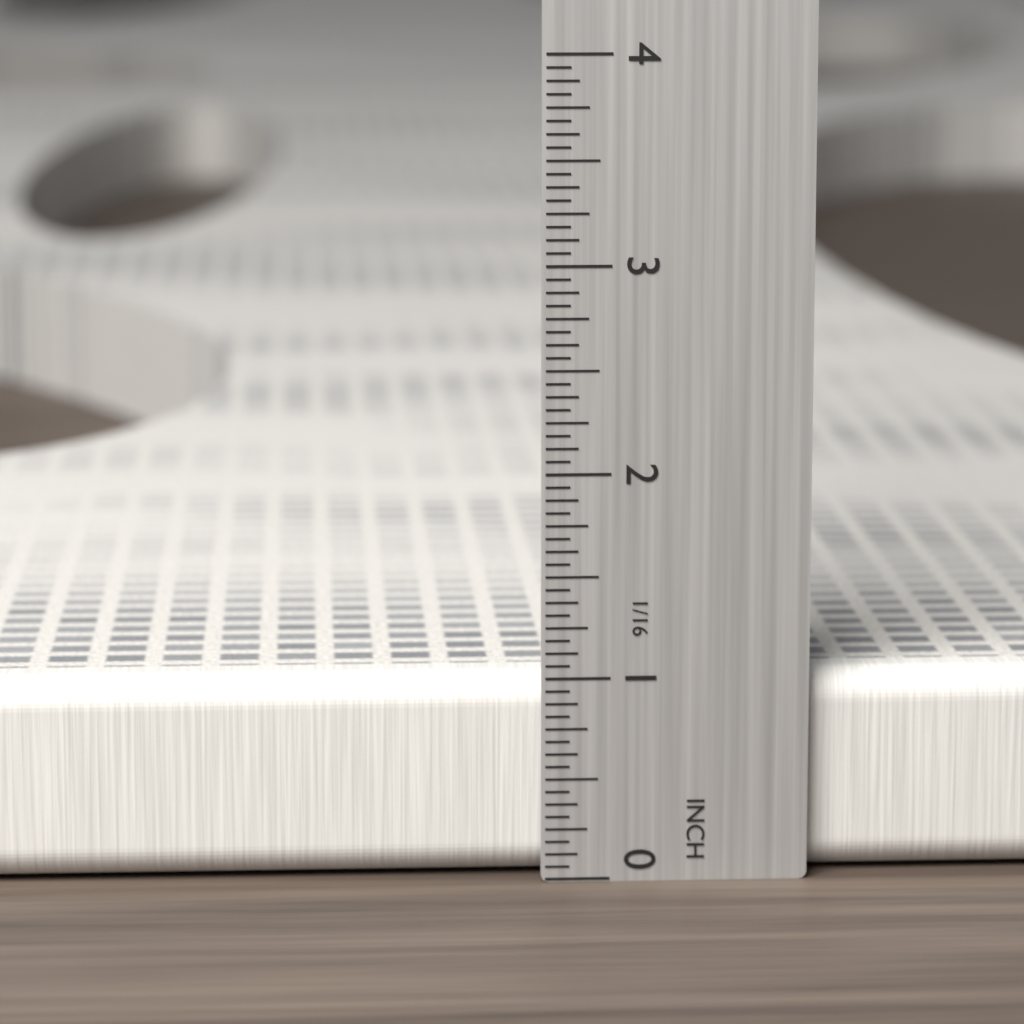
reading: 1.0000 in
